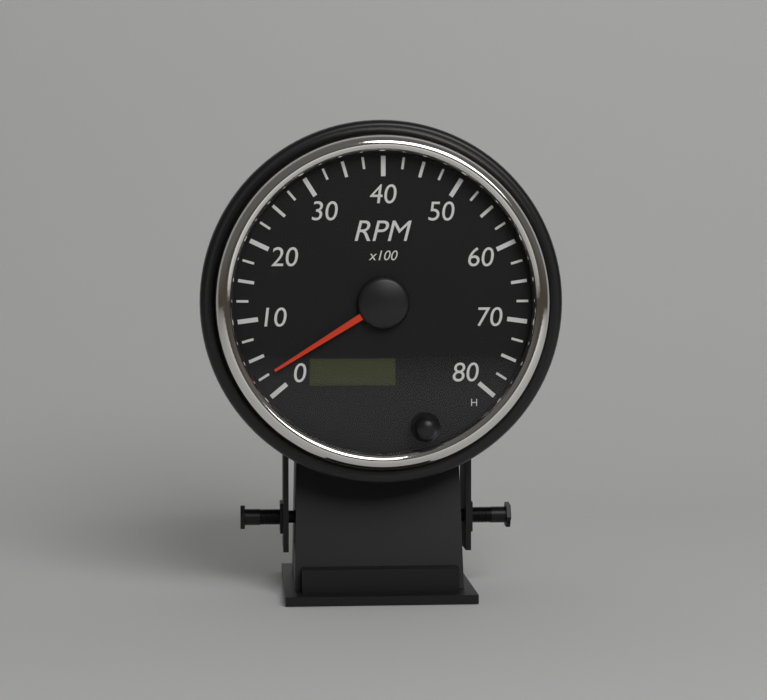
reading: 250 RPM
